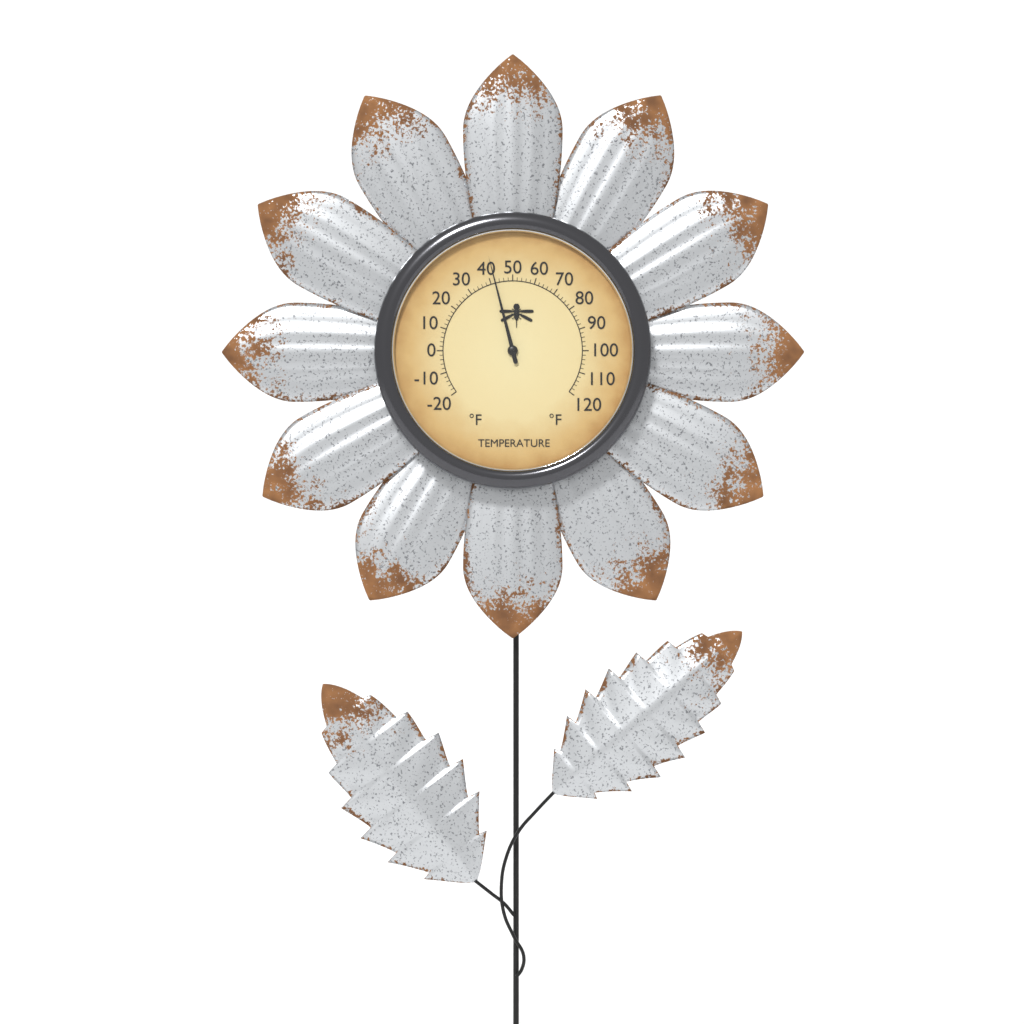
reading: 42 °F
